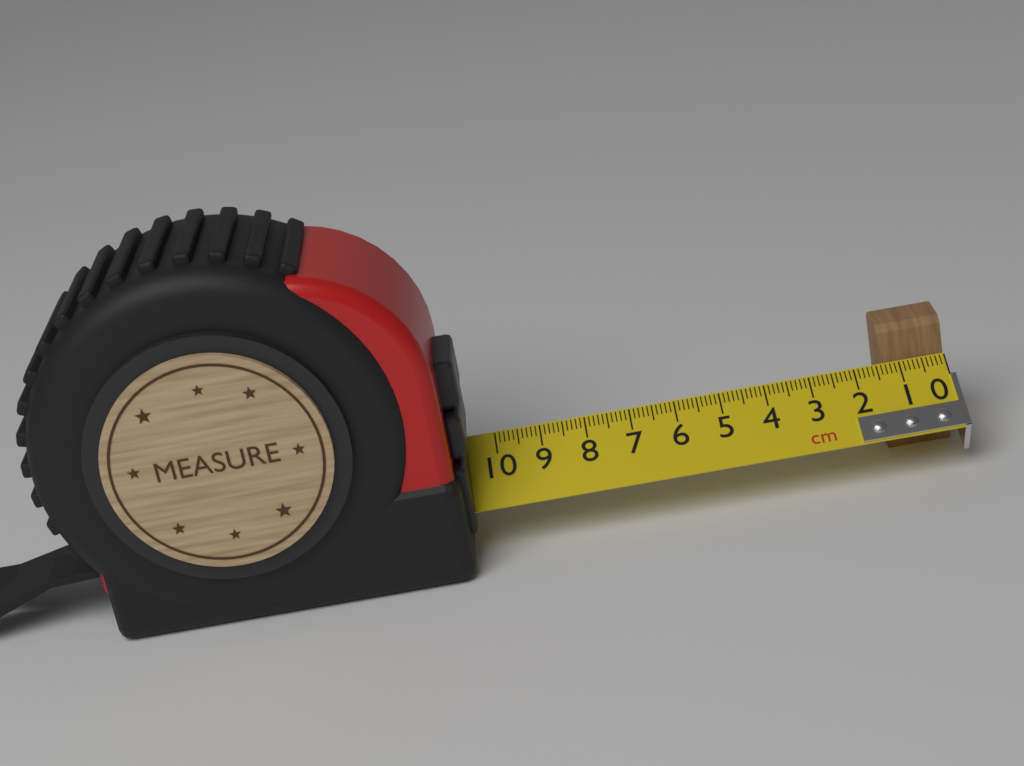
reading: 1.4 cm
